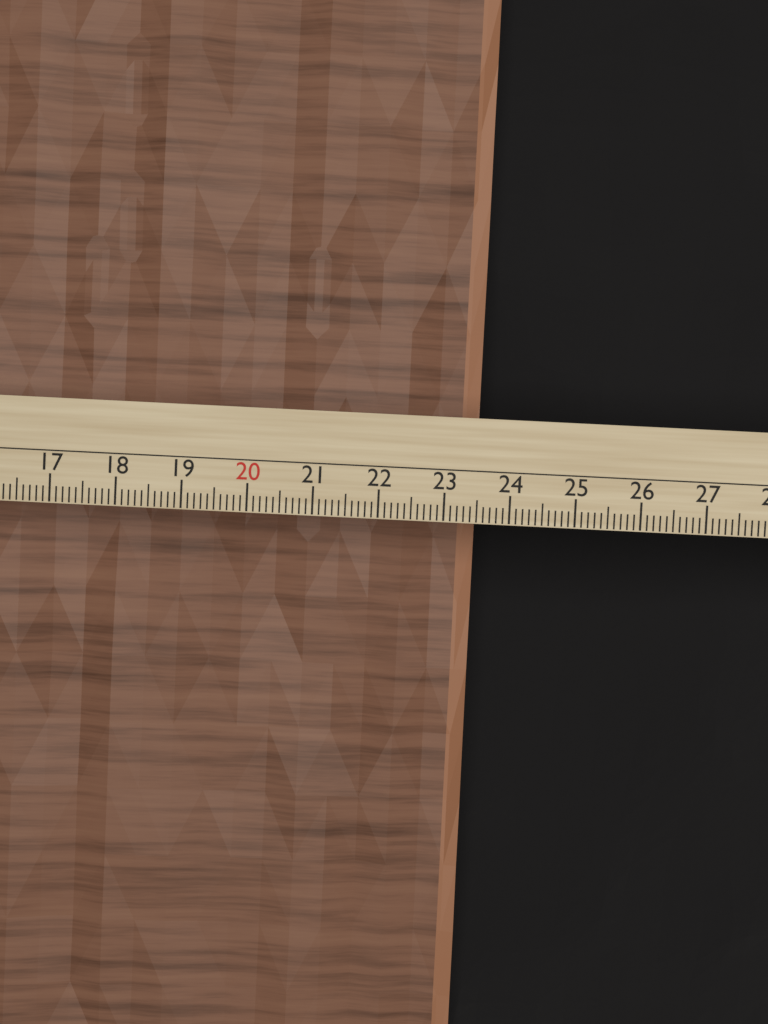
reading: 23.6 cm
